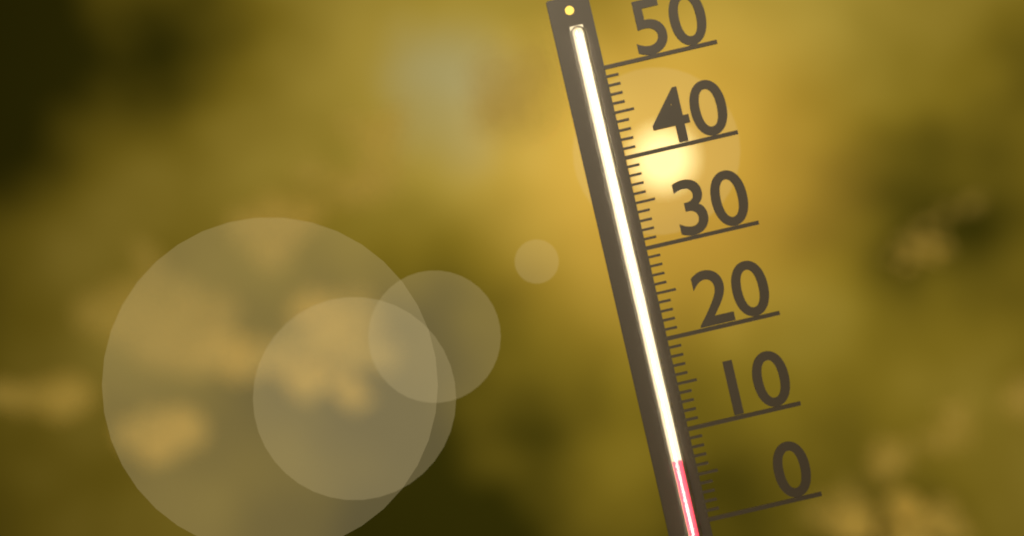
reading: 7 (no unit)
